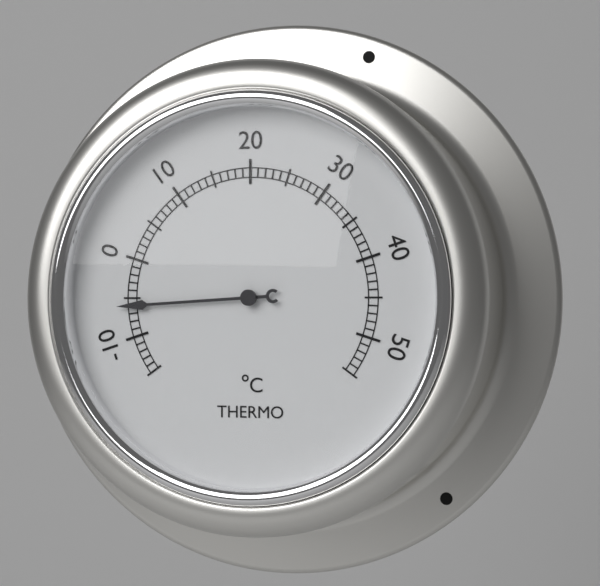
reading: -6 °C
